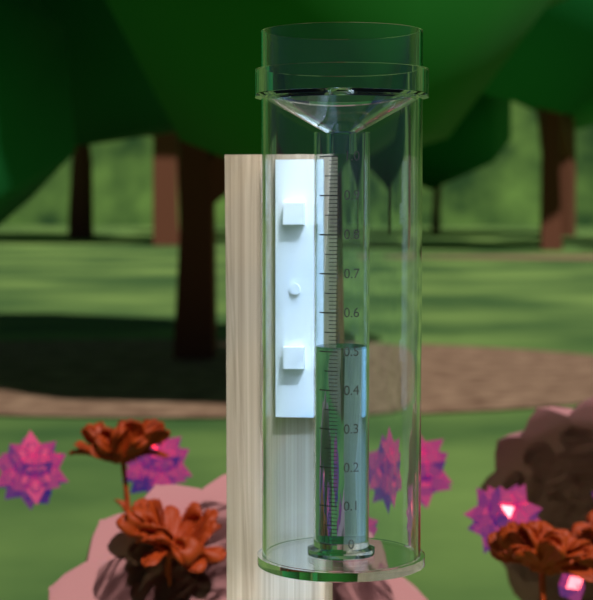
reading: 0.51 (no unit)
